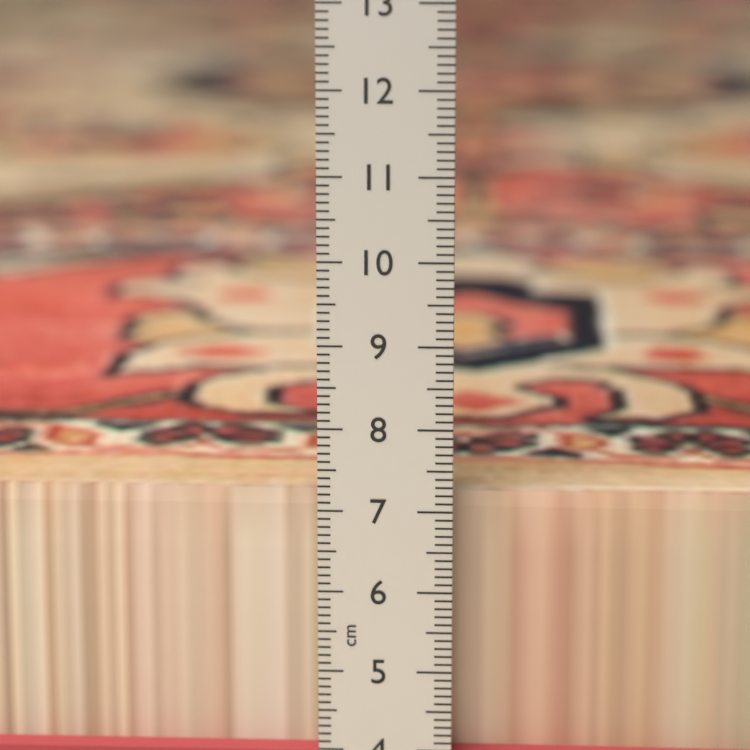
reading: 7.1 cm
